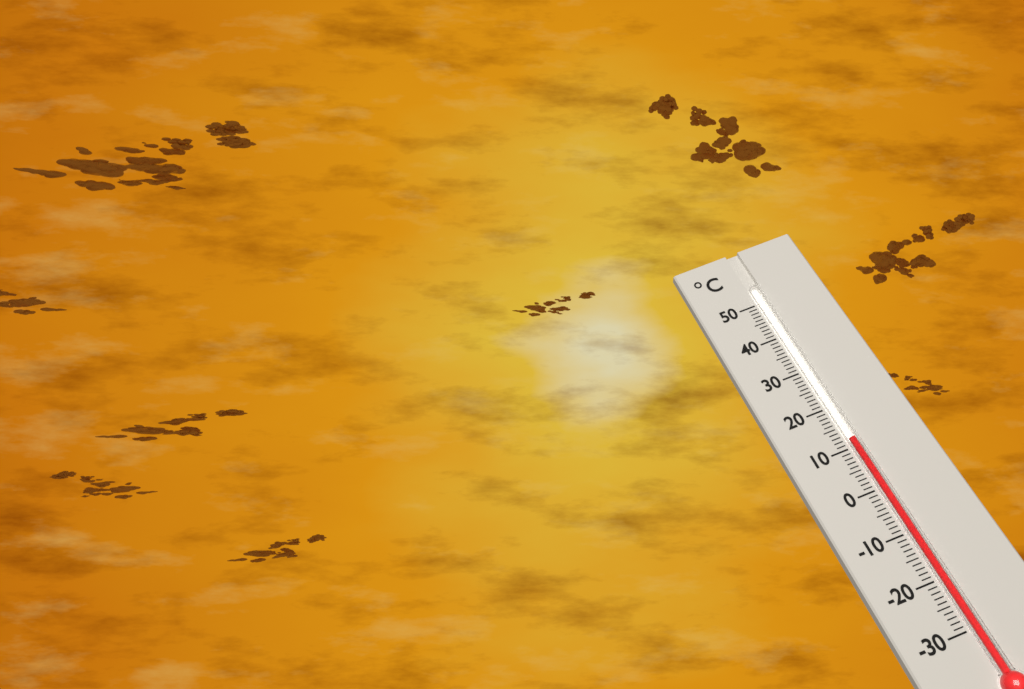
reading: 12 °C
